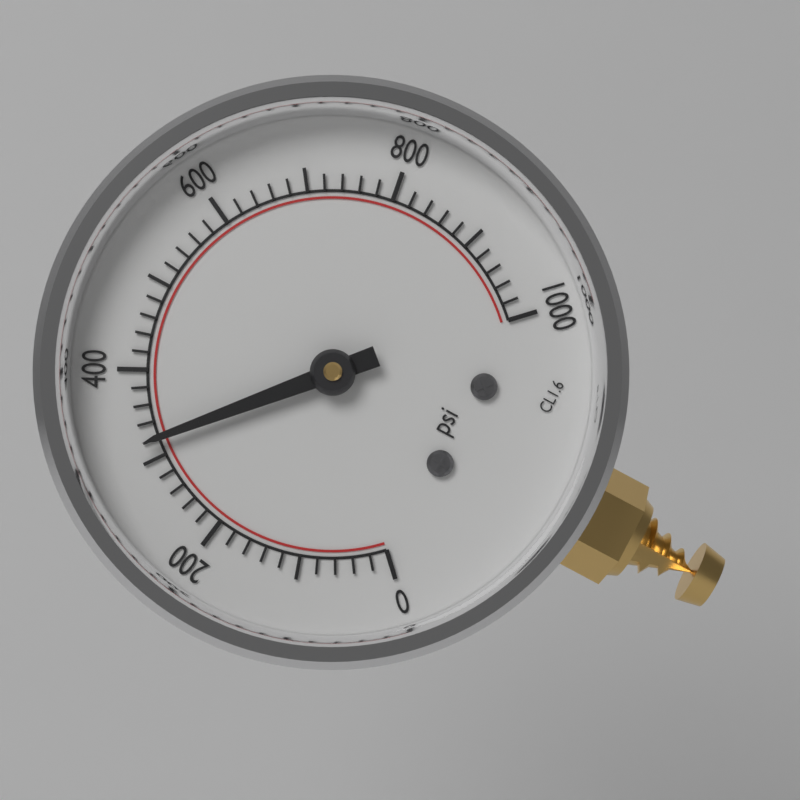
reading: 320 psi
